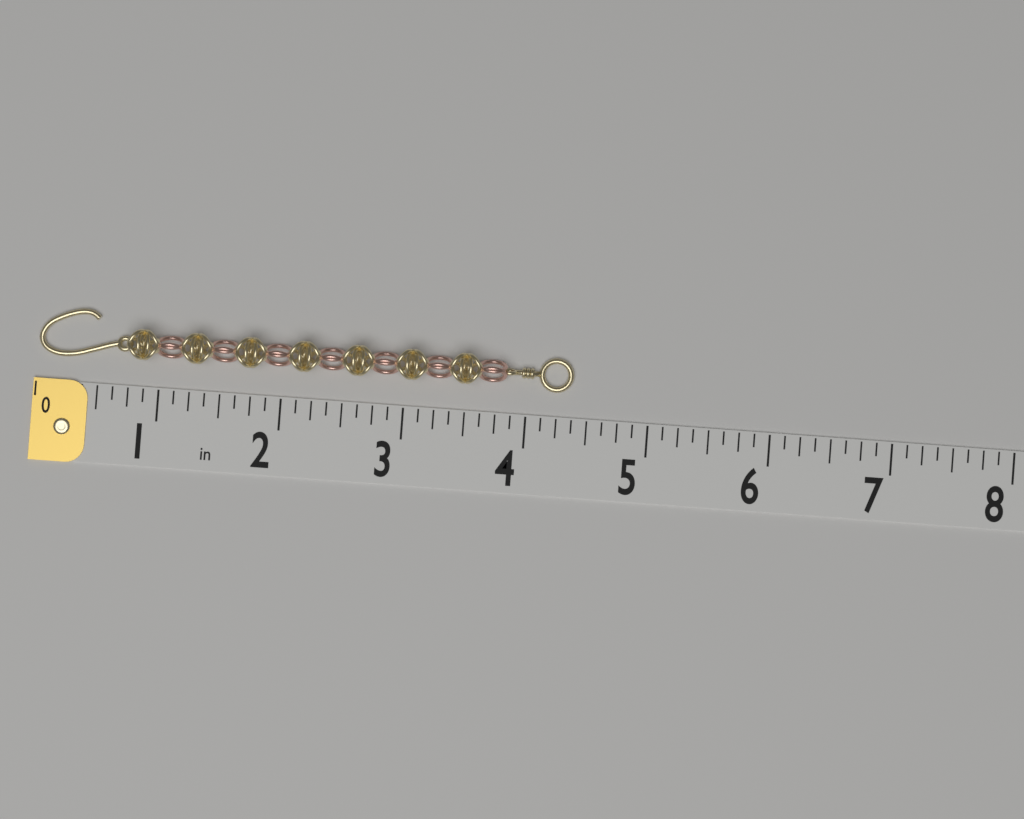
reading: 4.375 in
